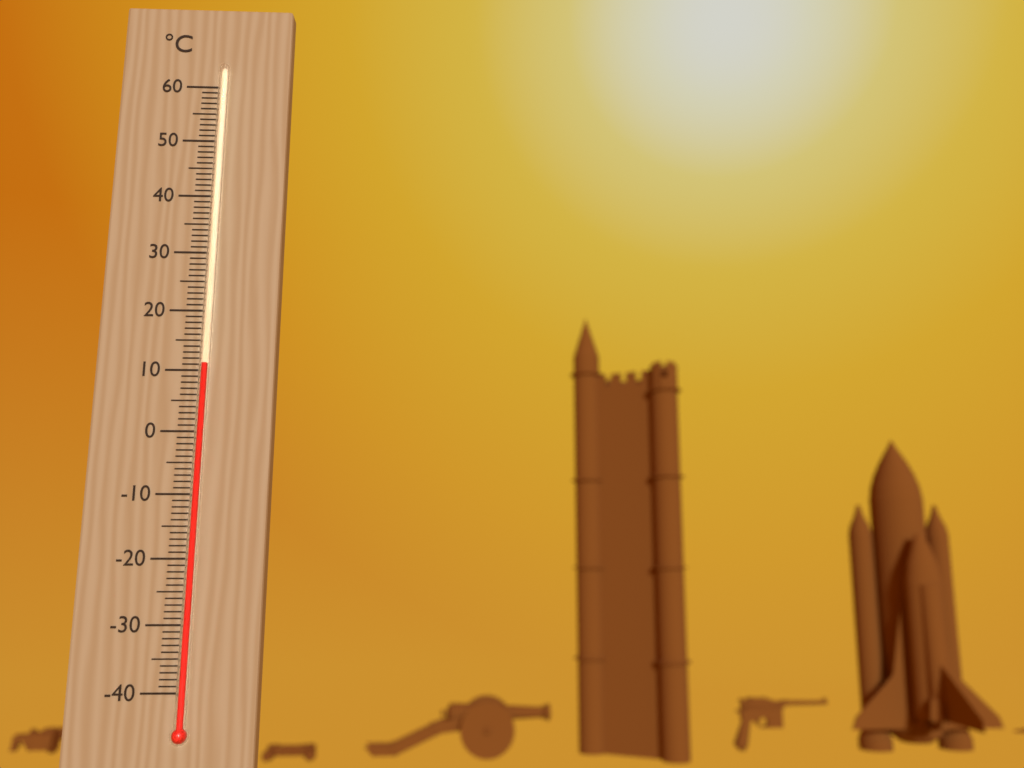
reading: 11 °C
